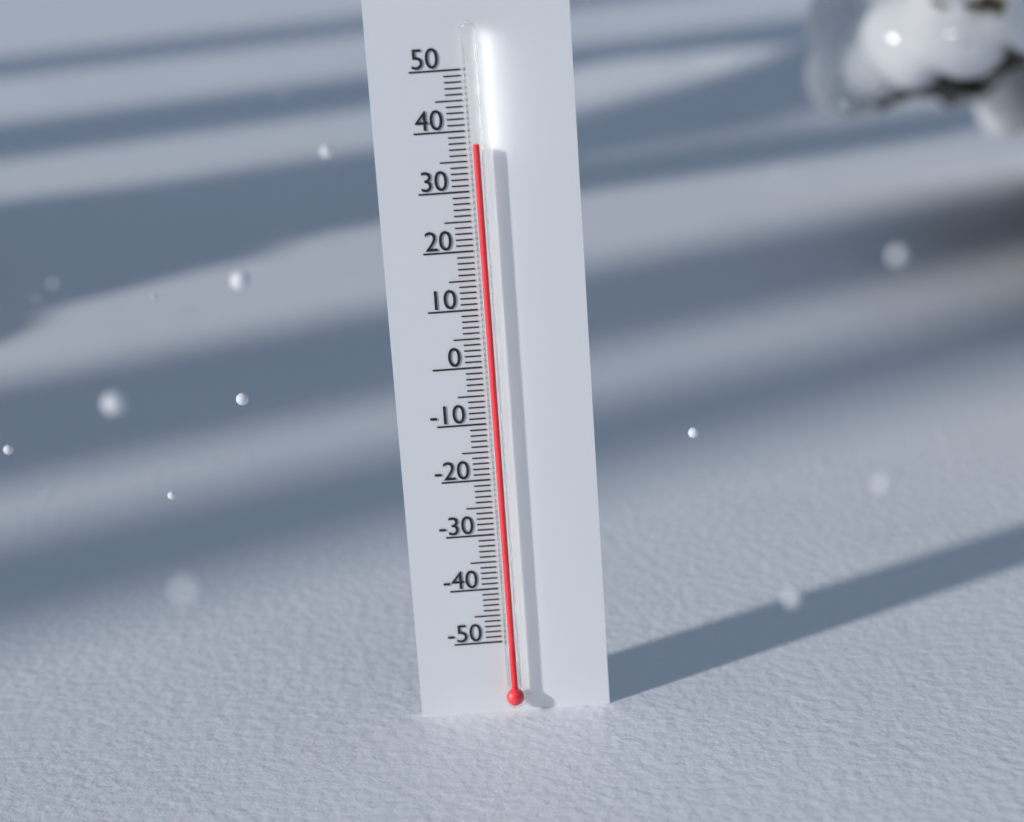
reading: 38 (no unit)
